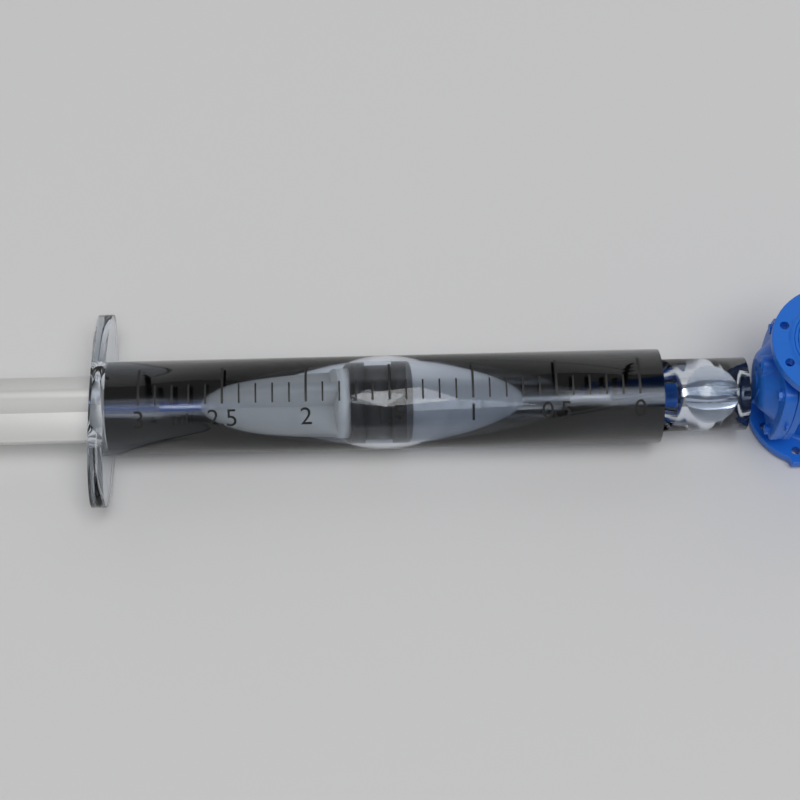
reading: 1.4 ml
